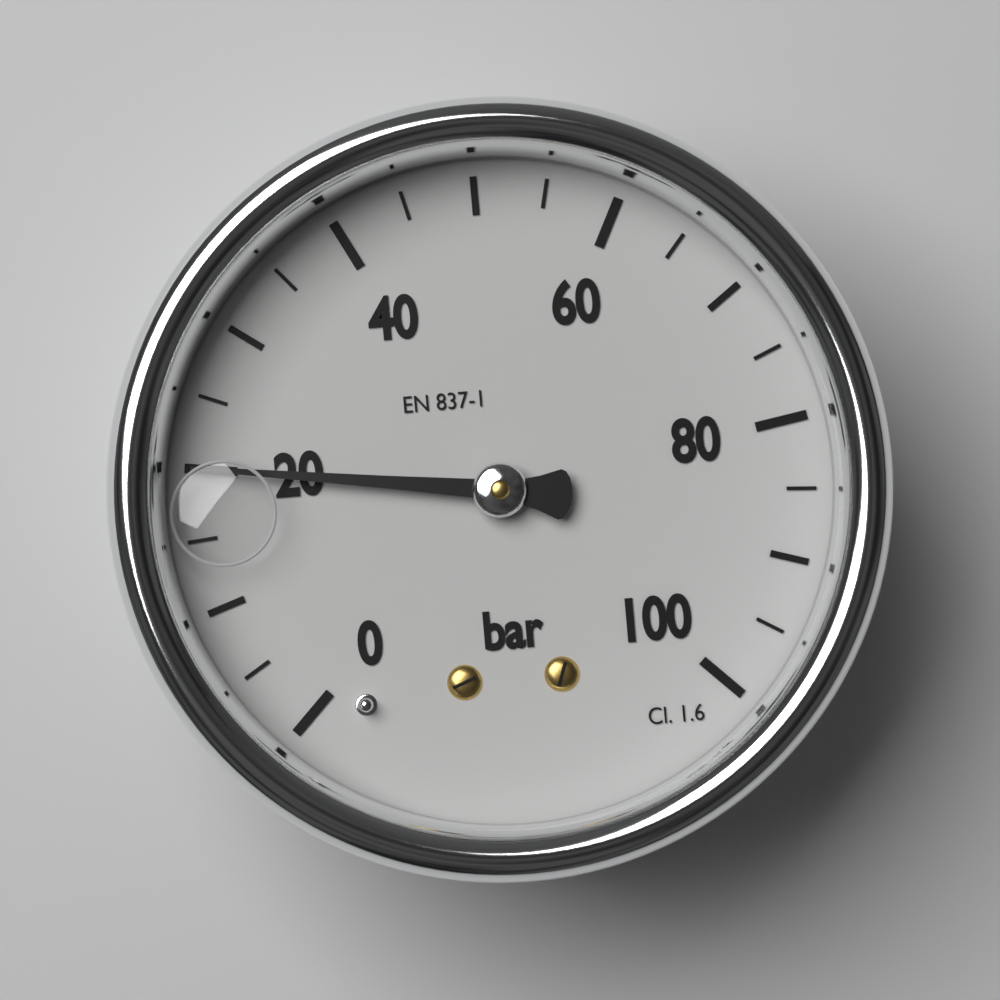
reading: 20 bar
